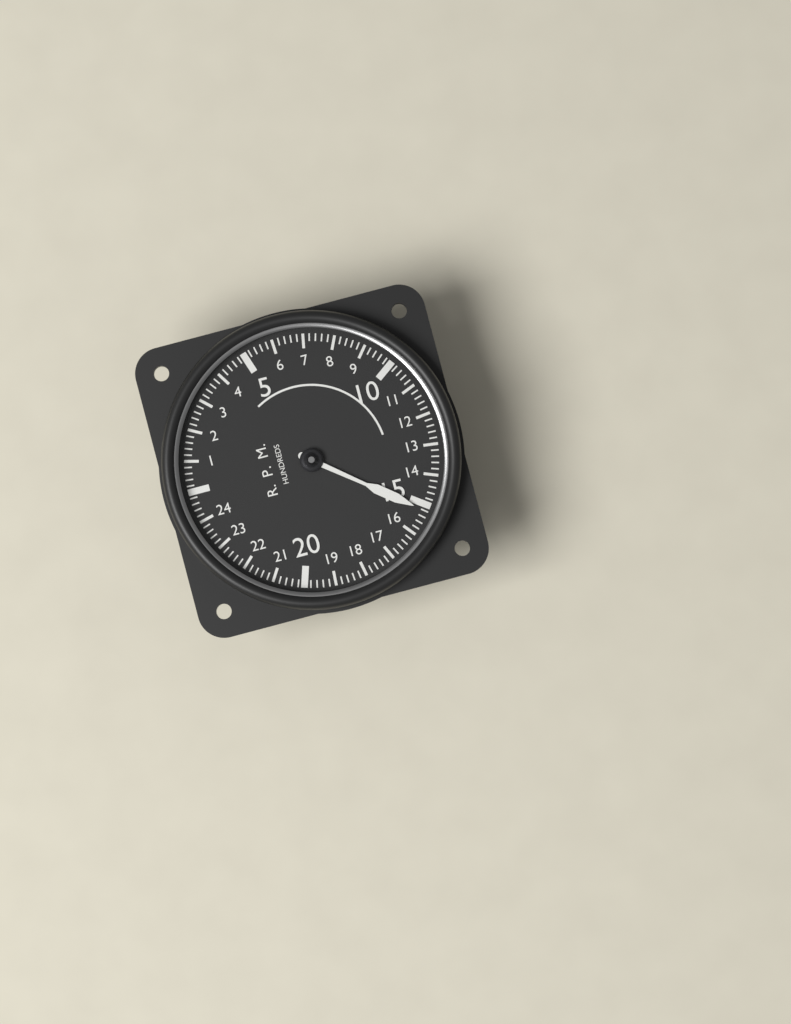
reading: 15.2 RPM x100
